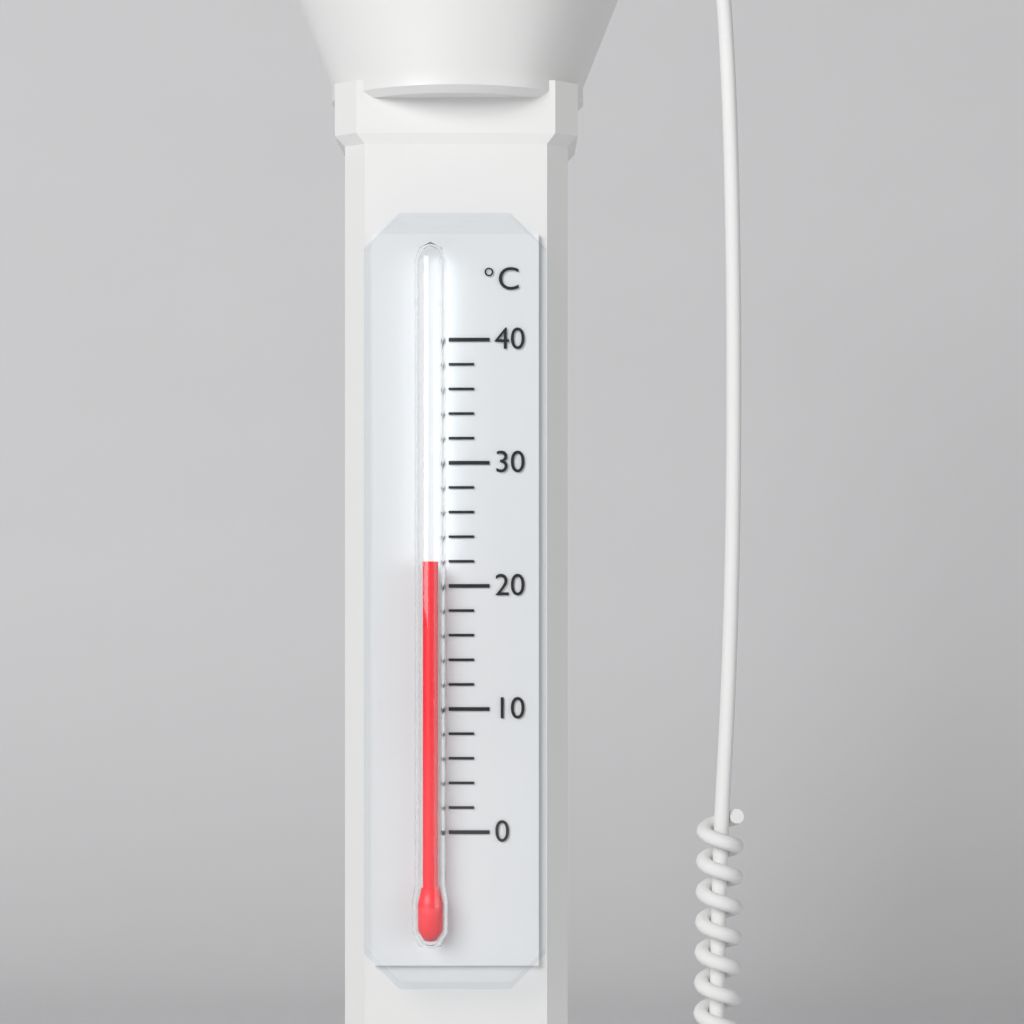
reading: 22 °C
